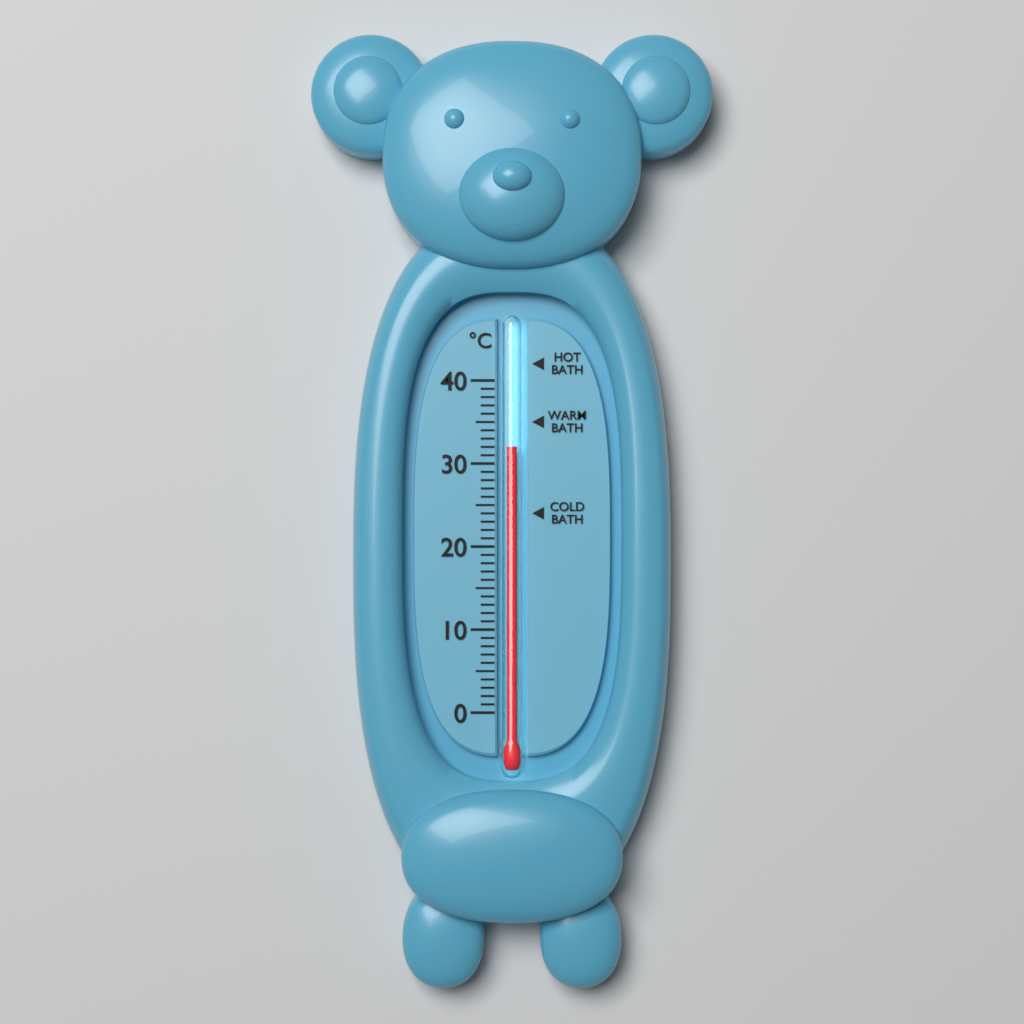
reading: 32 °C
